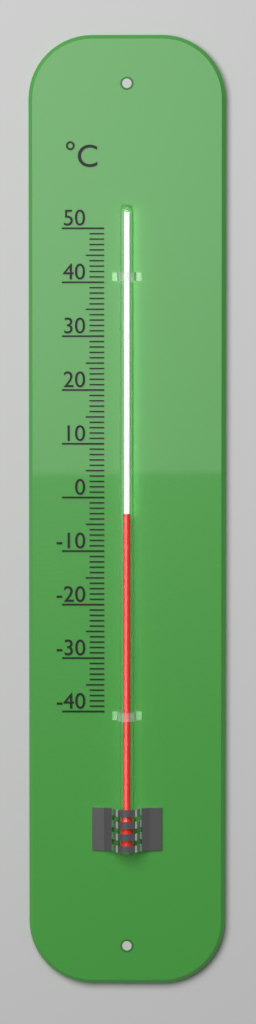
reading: -3 °C
